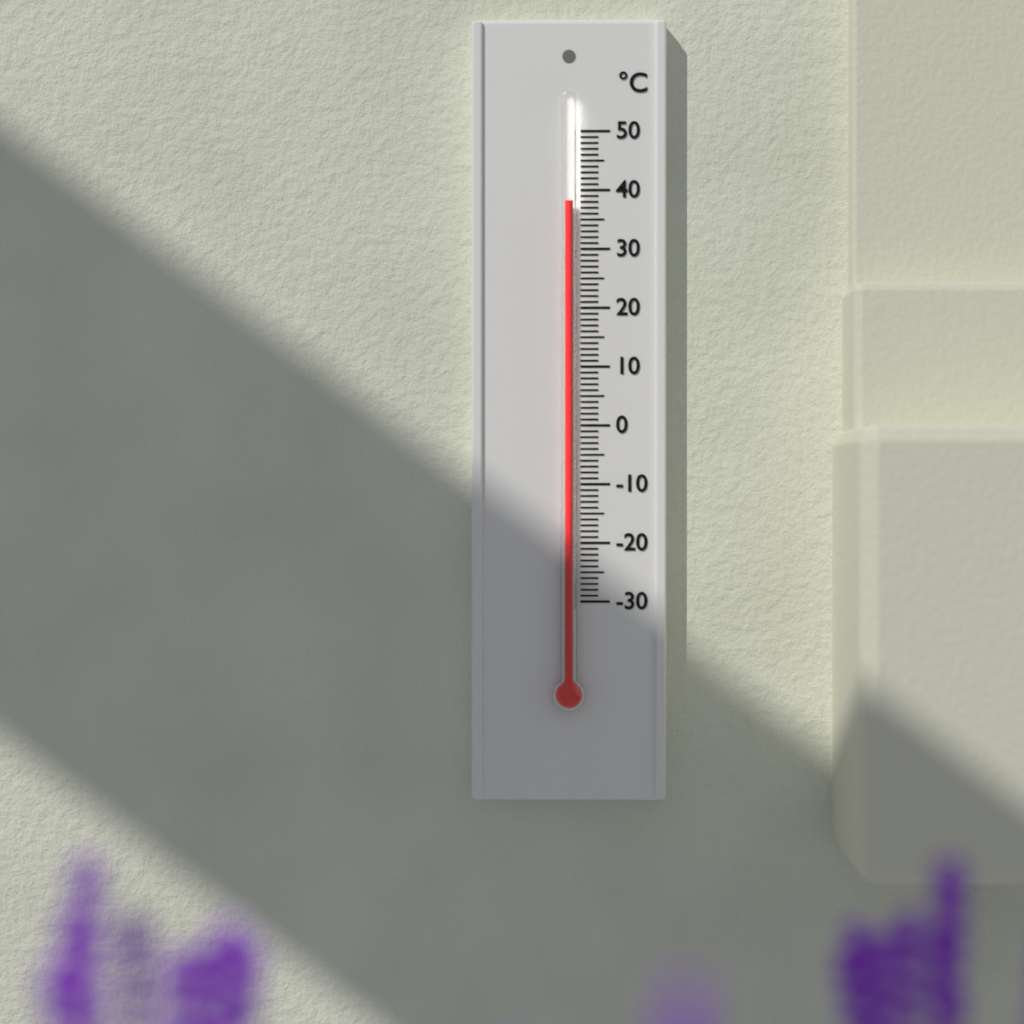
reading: 38 °C
